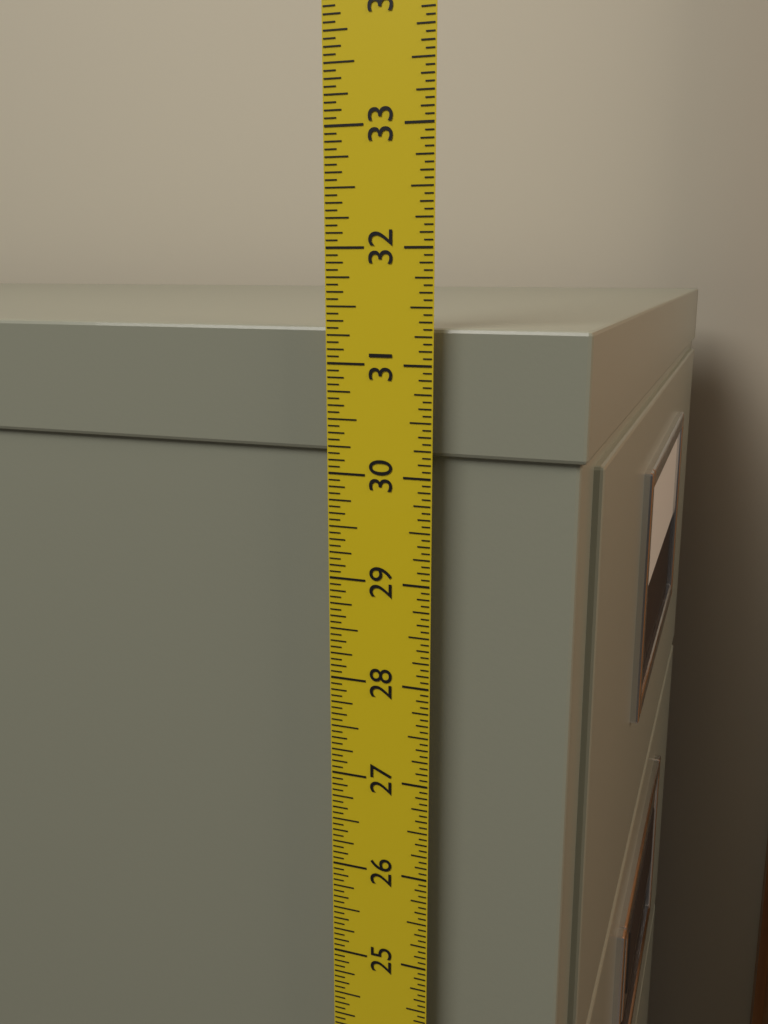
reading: 31.3125 in
